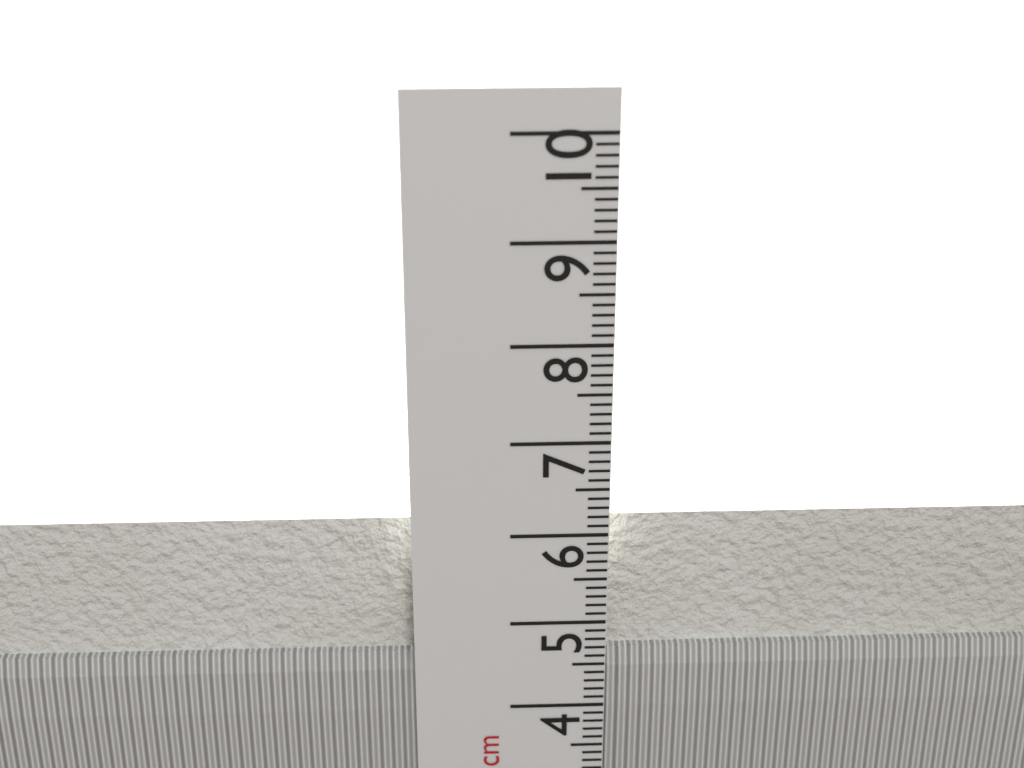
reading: 6.1 cm
